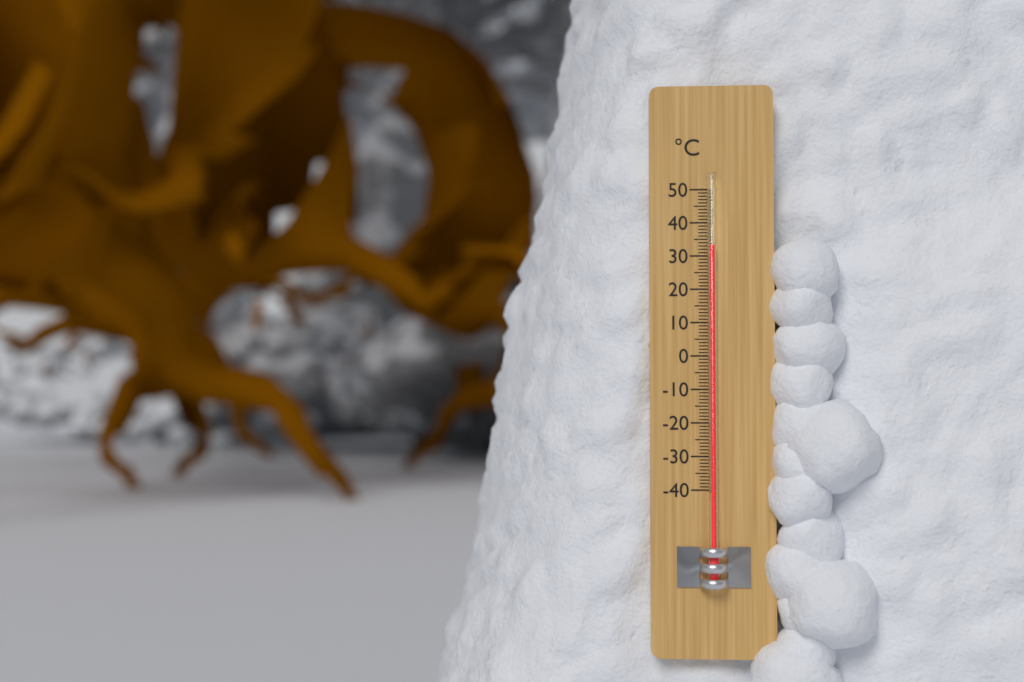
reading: 33 °C
